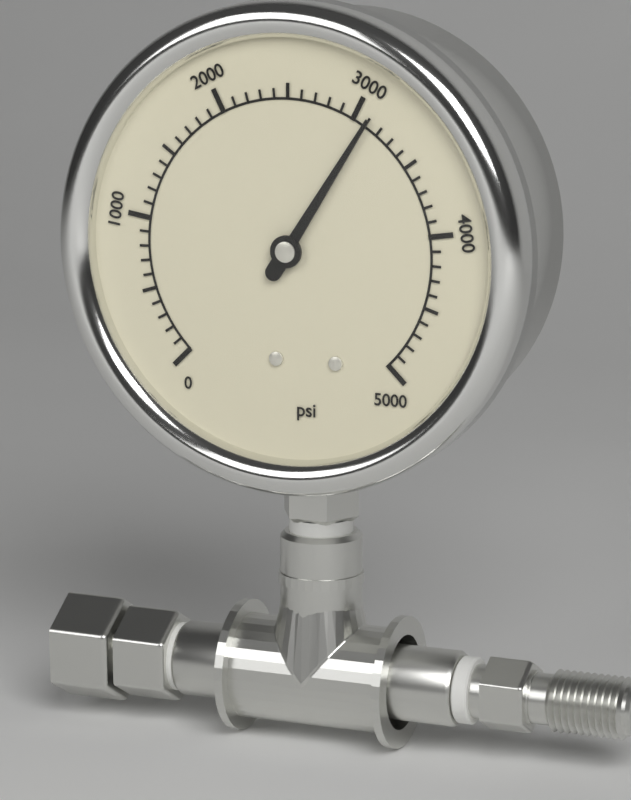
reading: 3100 psi
